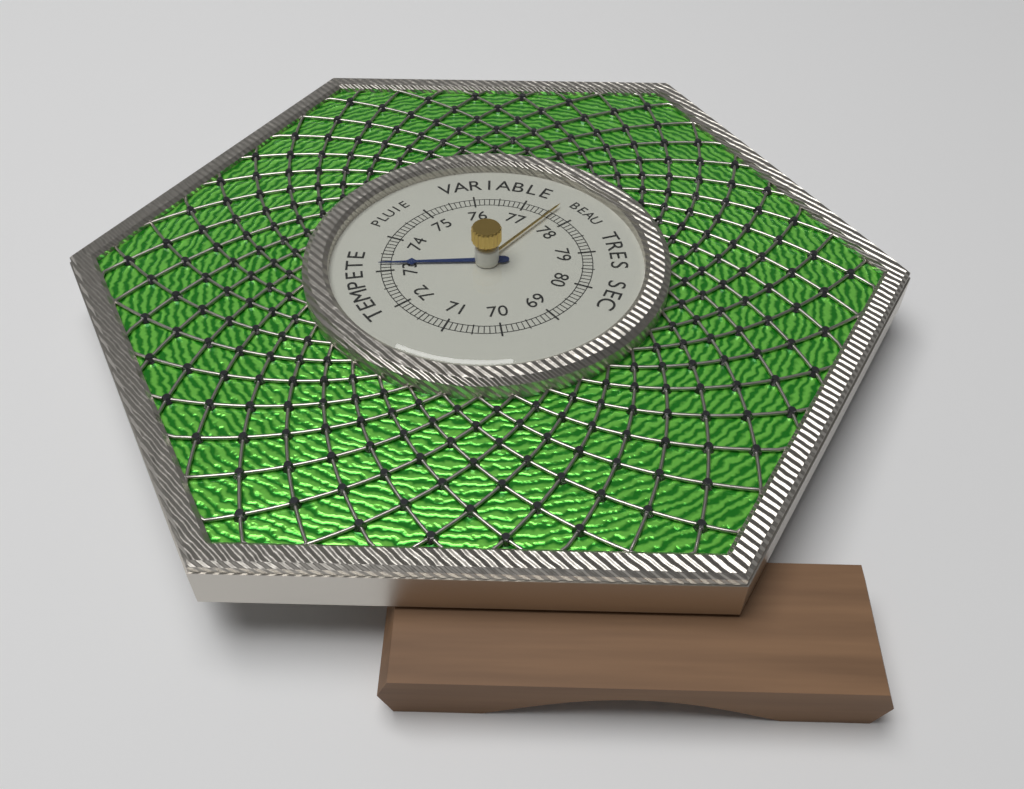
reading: 73.2 (no unit)
